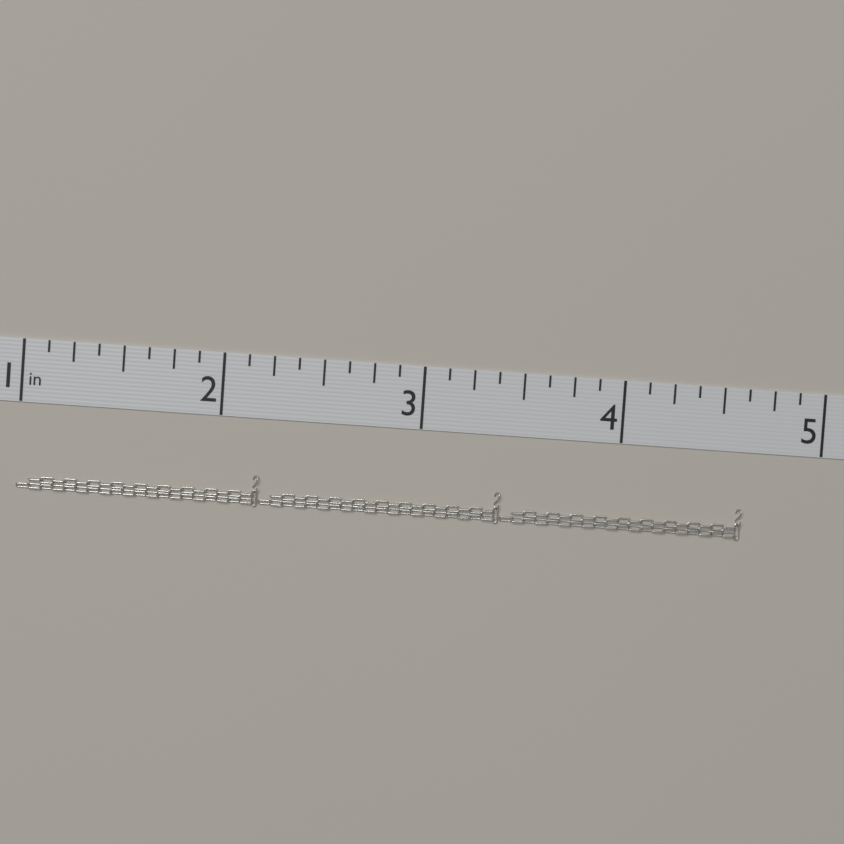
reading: 4.625 in
